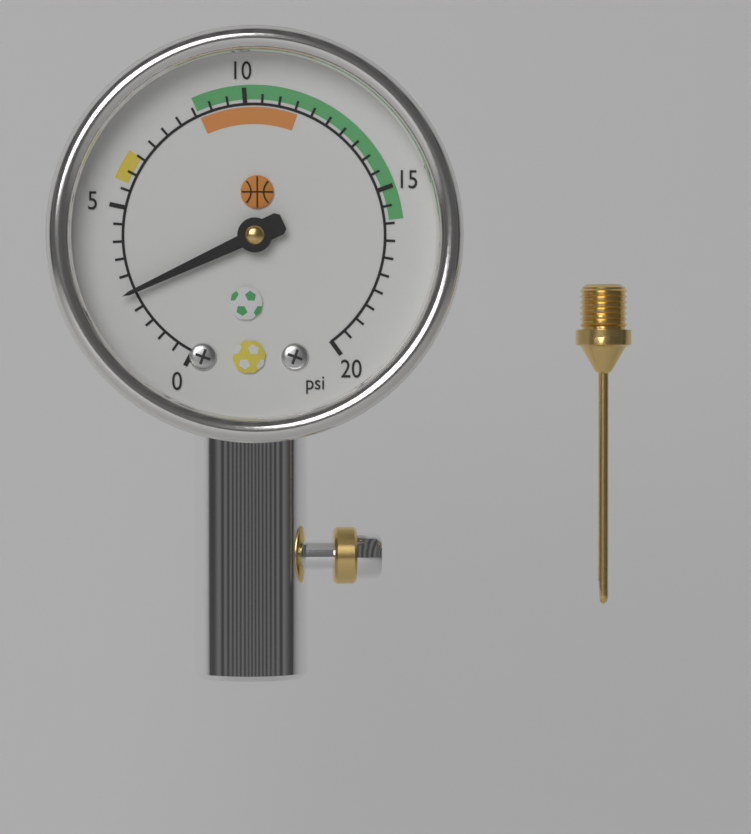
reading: 2.5 psi
